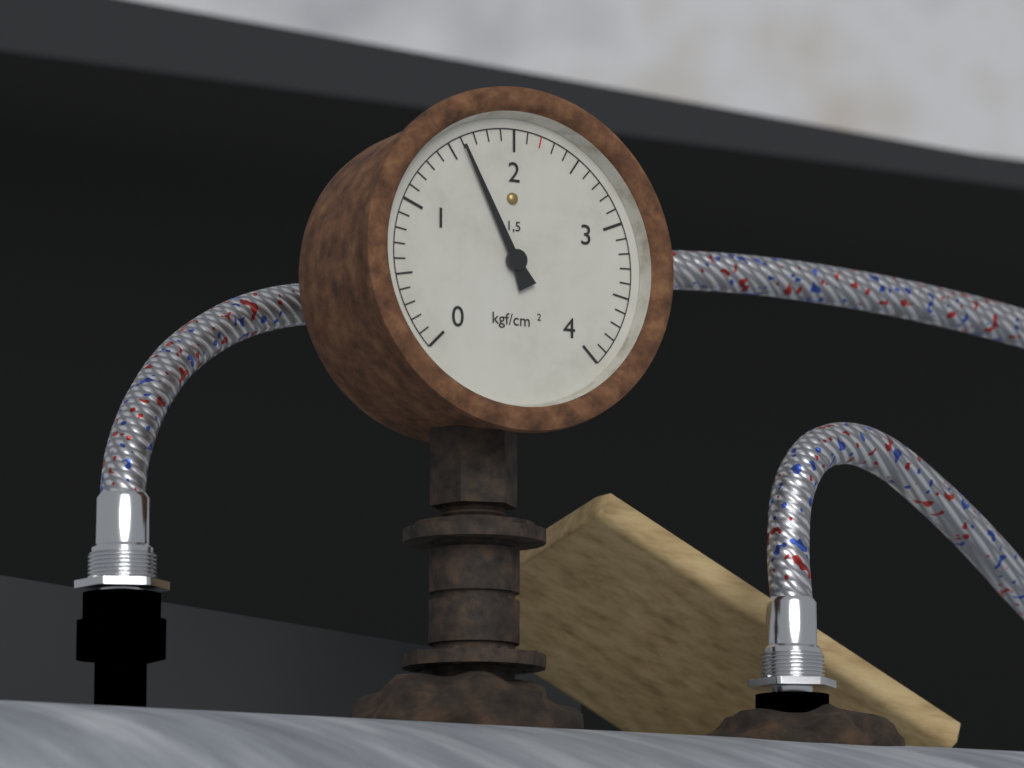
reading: 1.6 kgf/cm²
